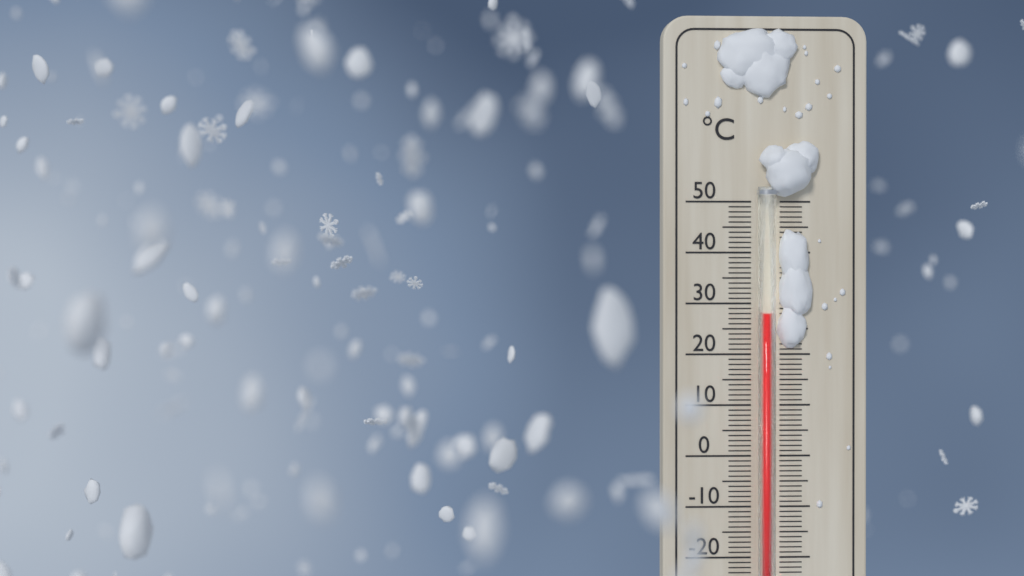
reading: 28 °C
